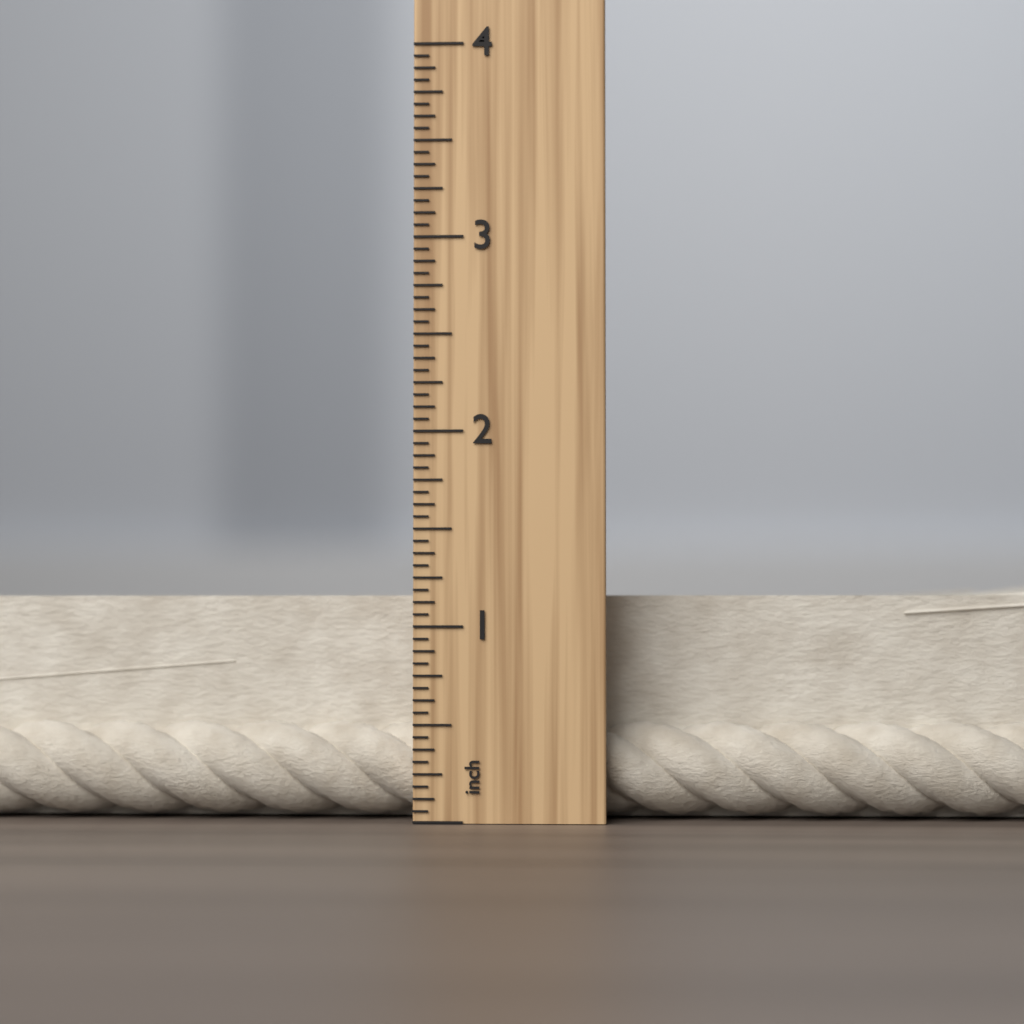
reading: 1.2500 inch
